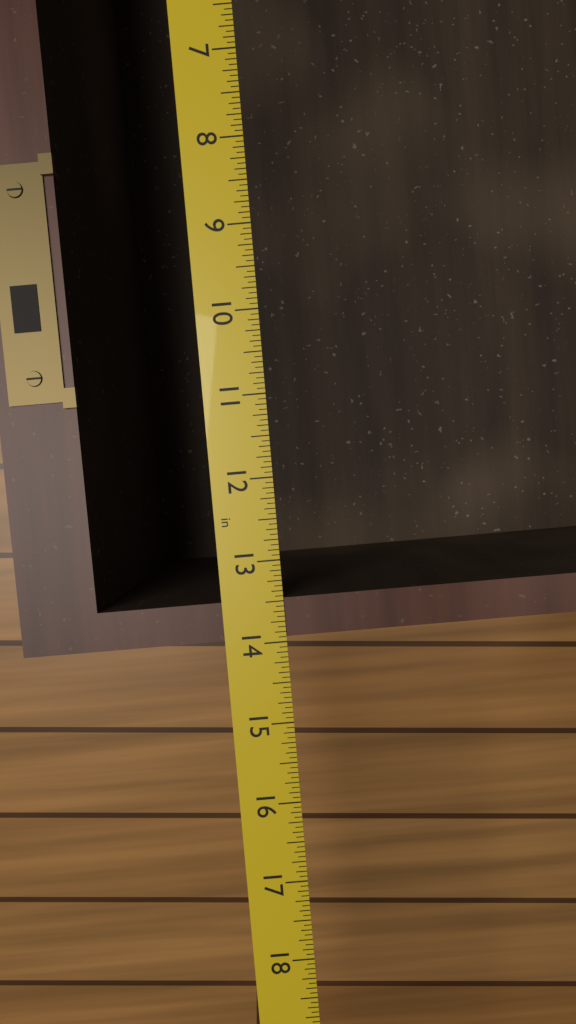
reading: 13.9375 in
